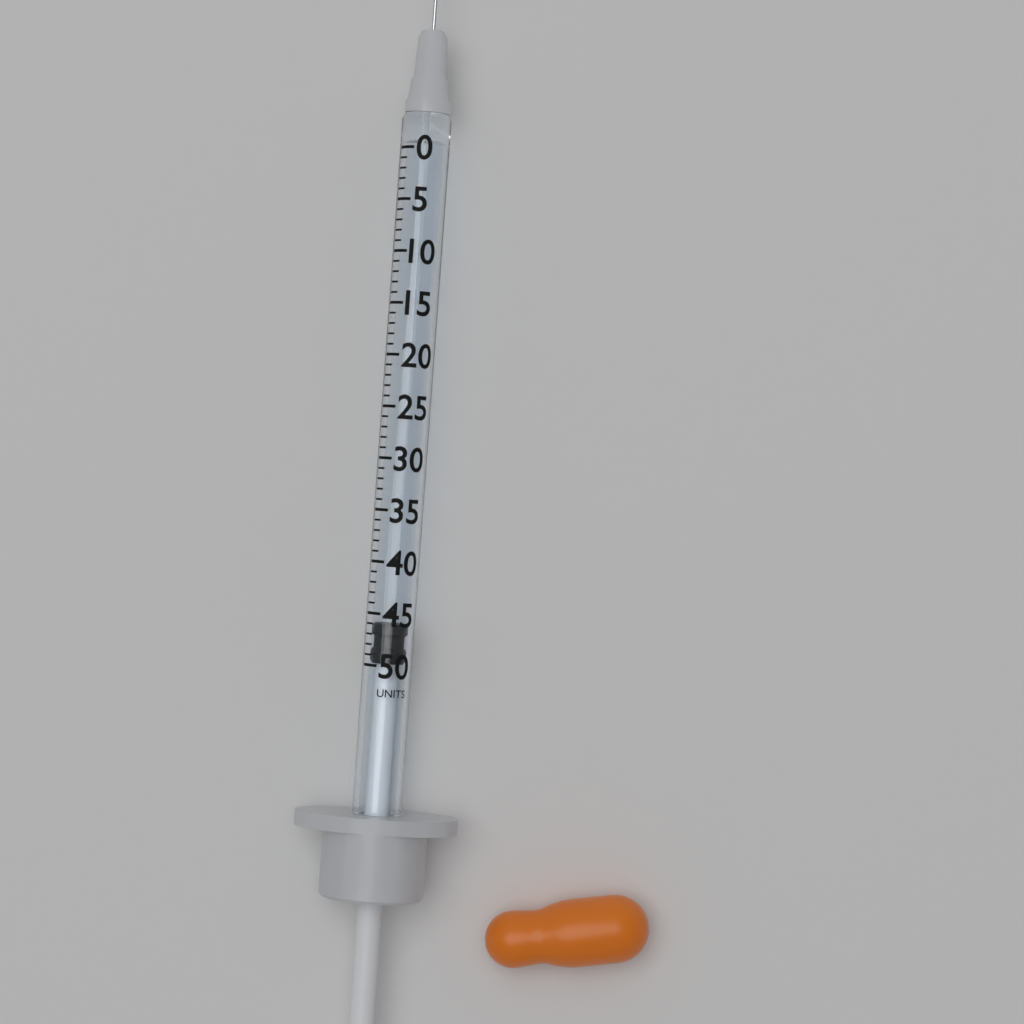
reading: 46 units
